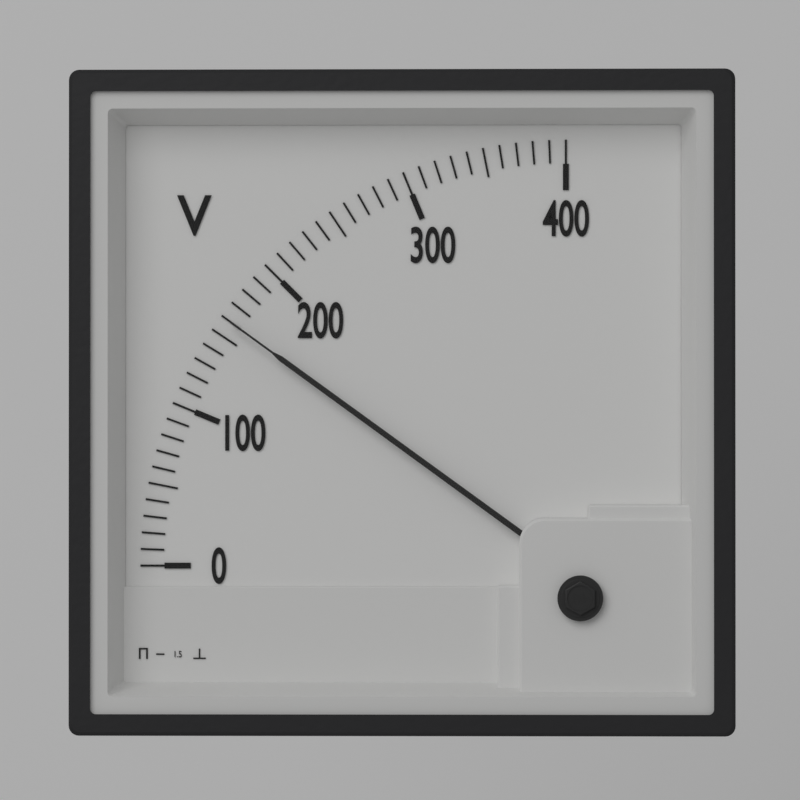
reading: 160 V
